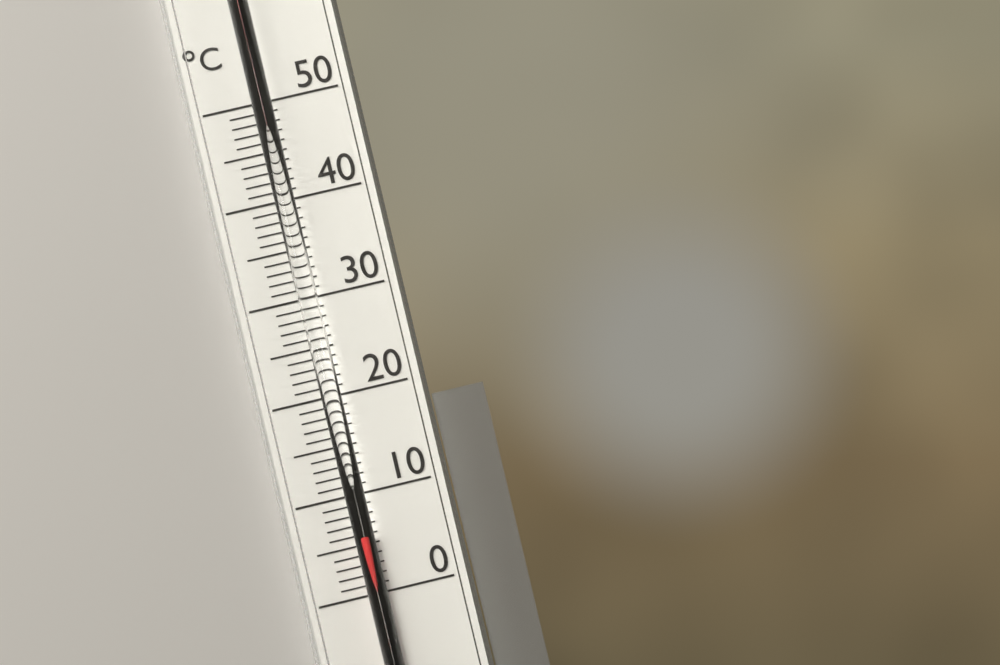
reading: 6 °C
